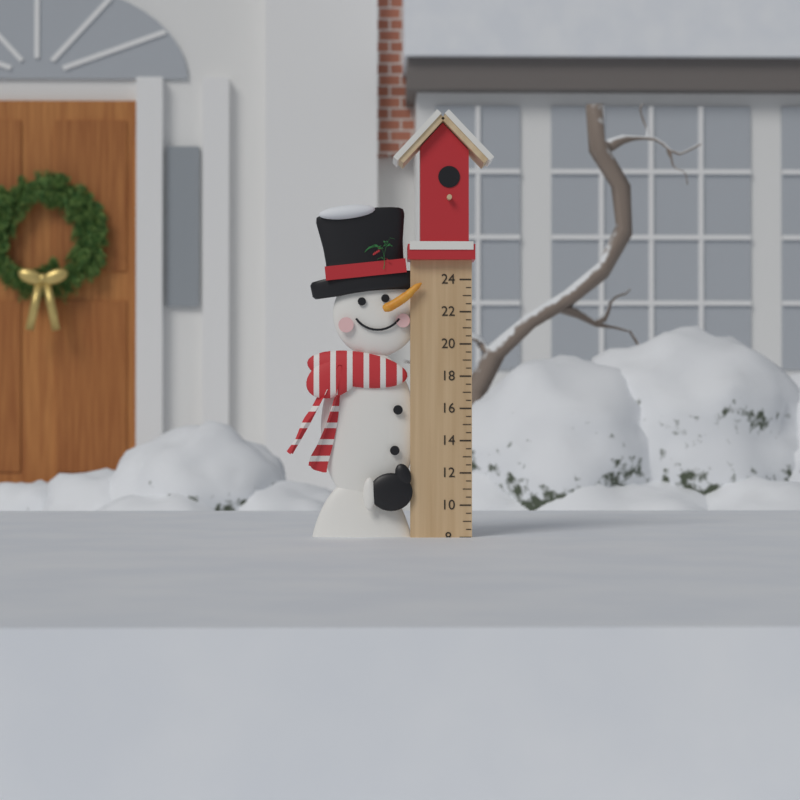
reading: 8.0 (no unit)
